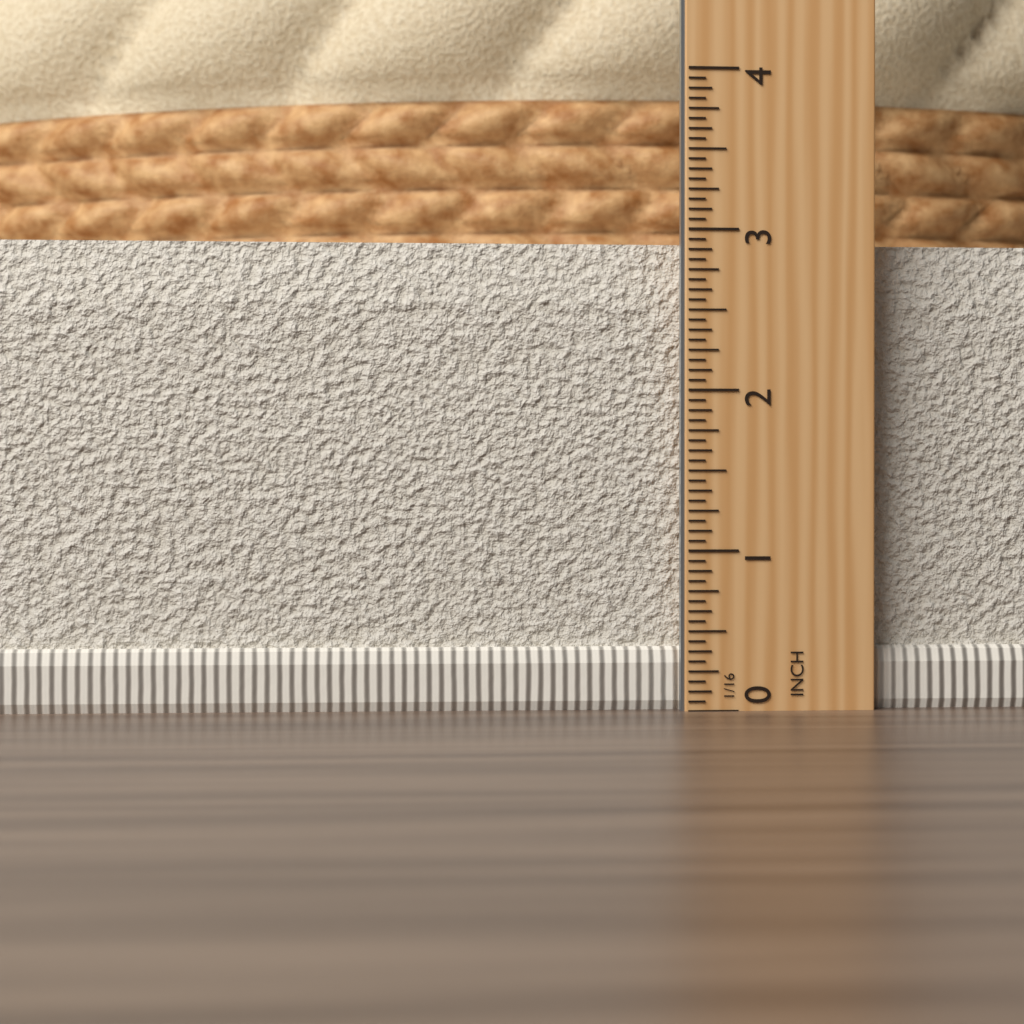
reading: 2.9375 in
